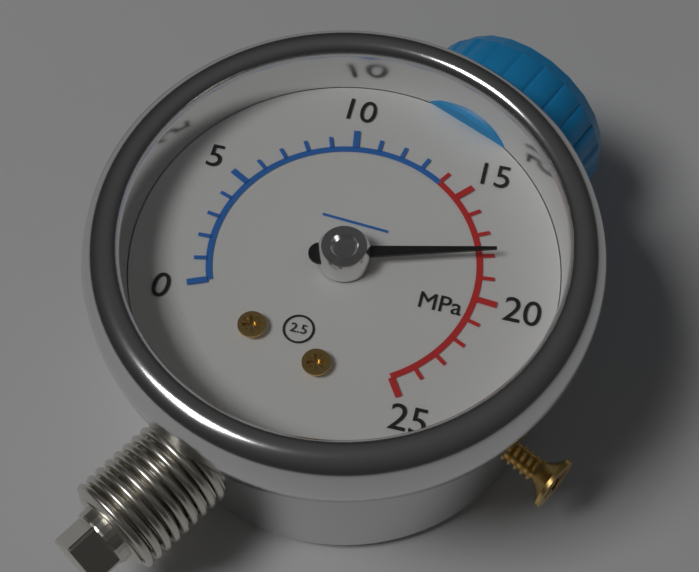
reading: 18 MPa
